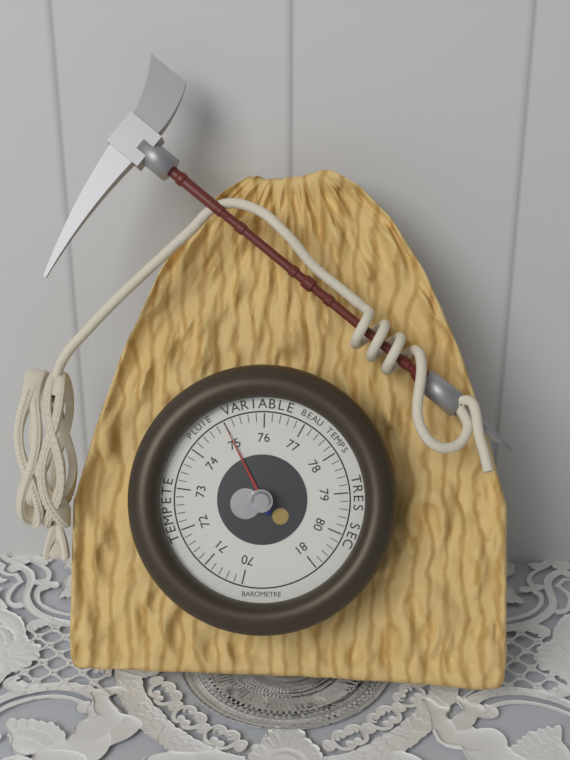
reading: 75.0 (no unit)
